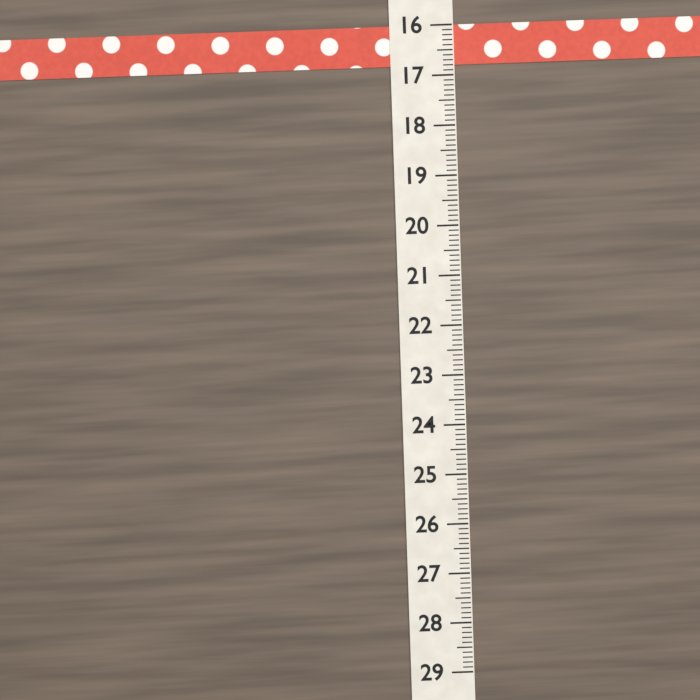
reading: 16.8 (no unit)
